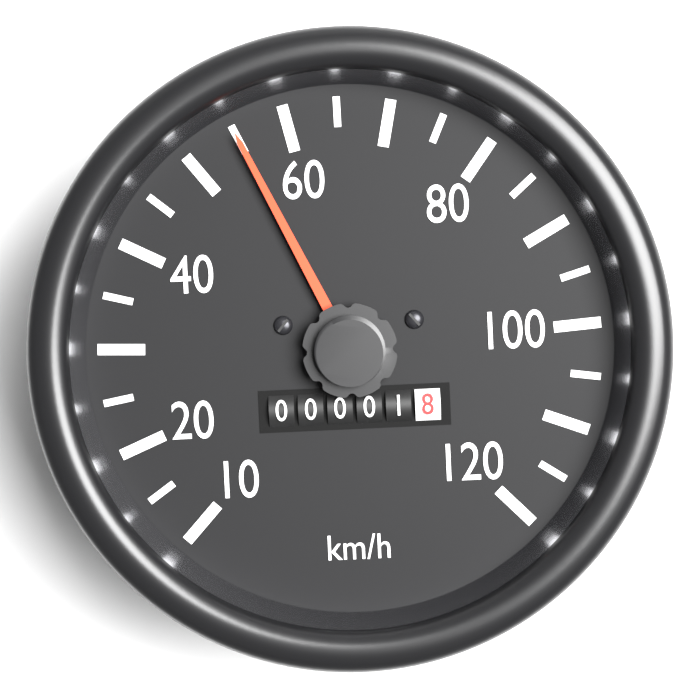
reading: 55 km/h
